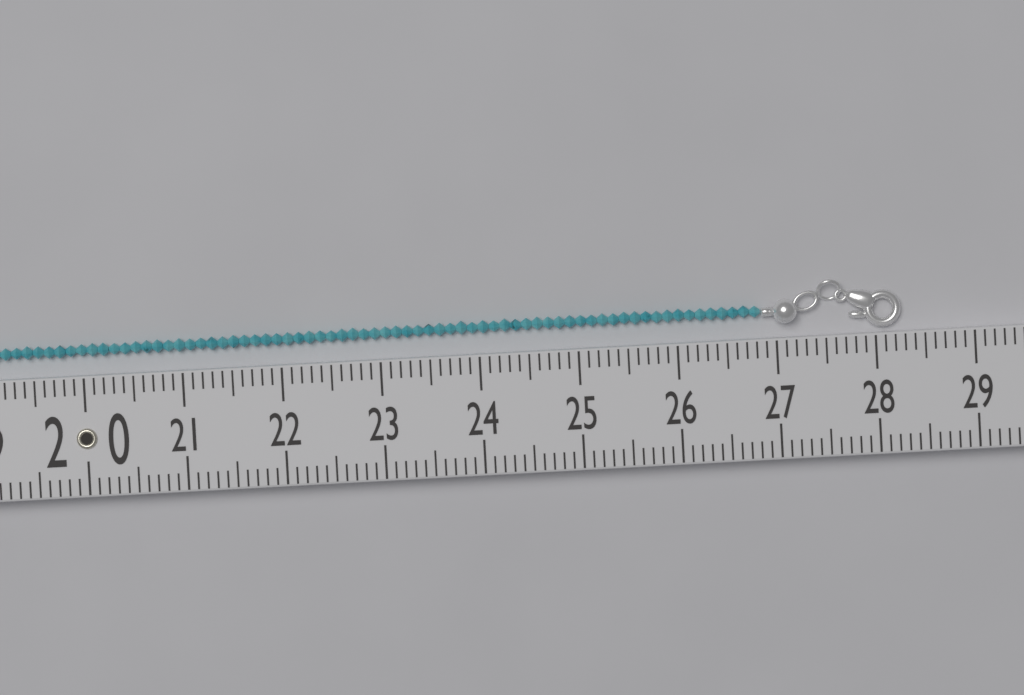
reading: 28.3 (no unit)
